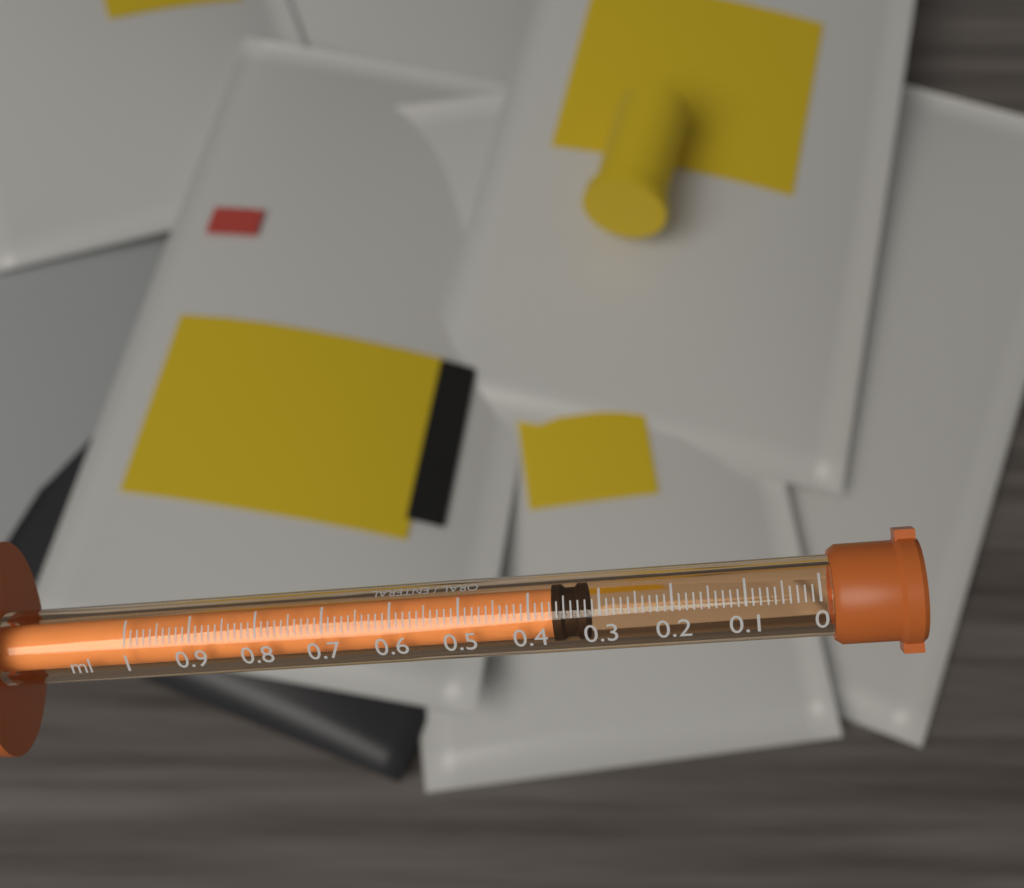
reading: 0.32 ml
